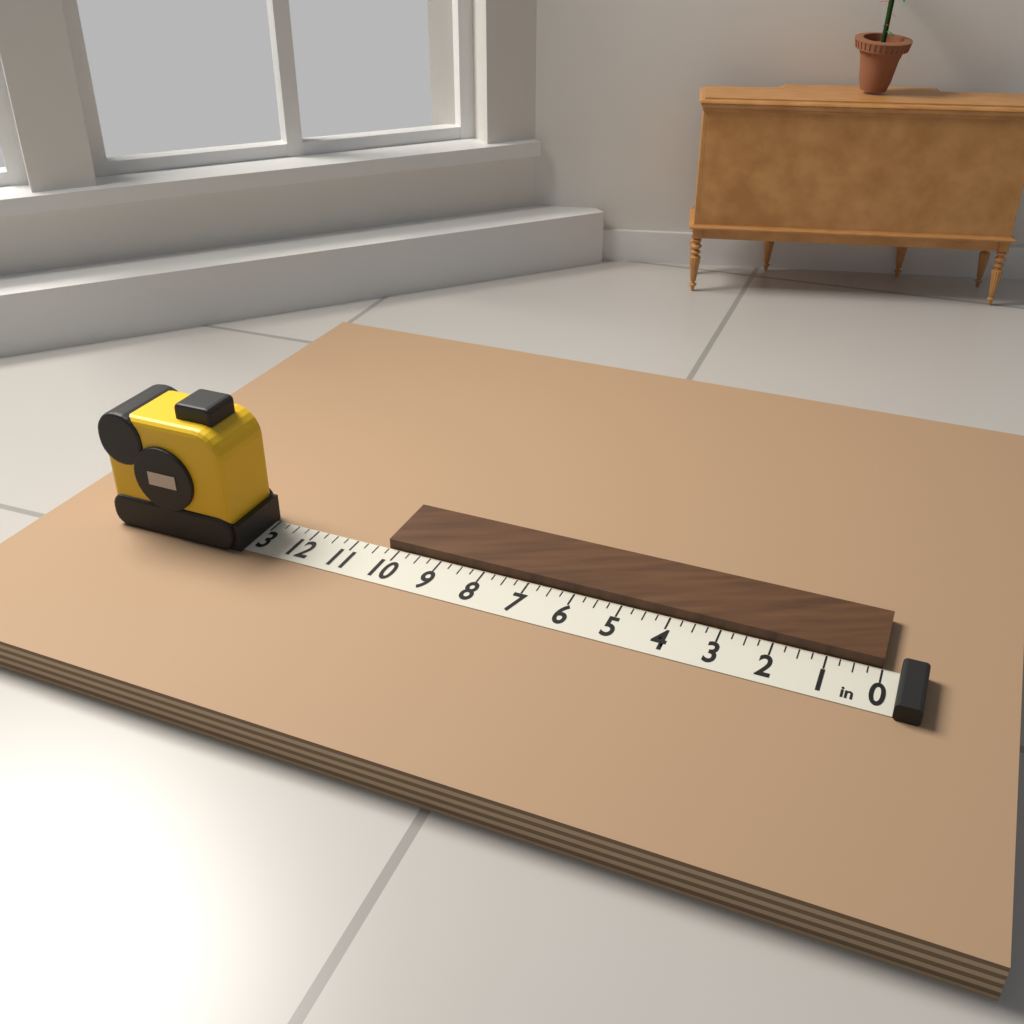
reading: 10.25 in
